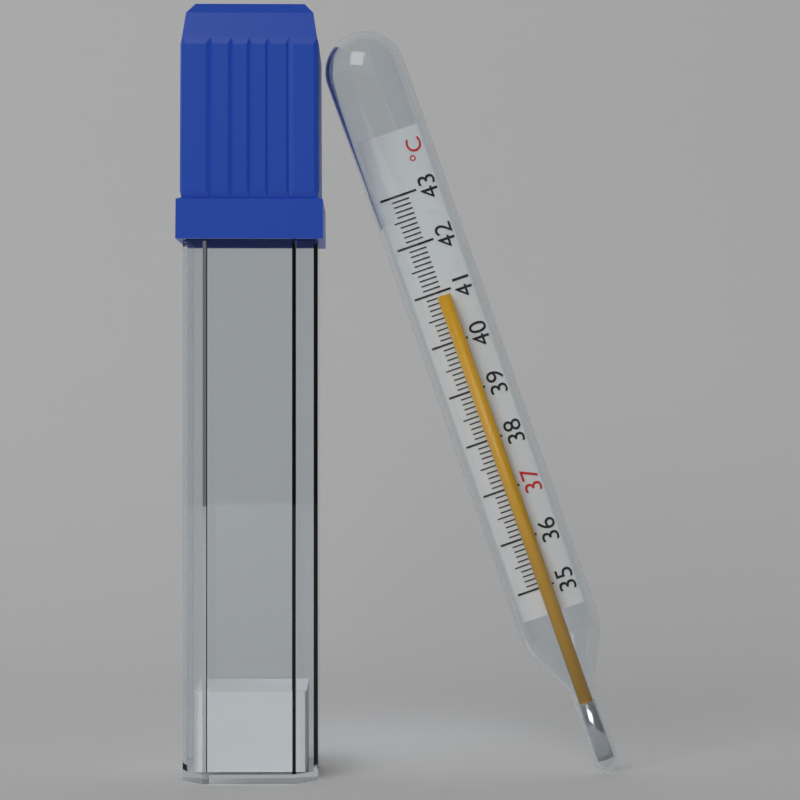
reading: 40.9 °C
